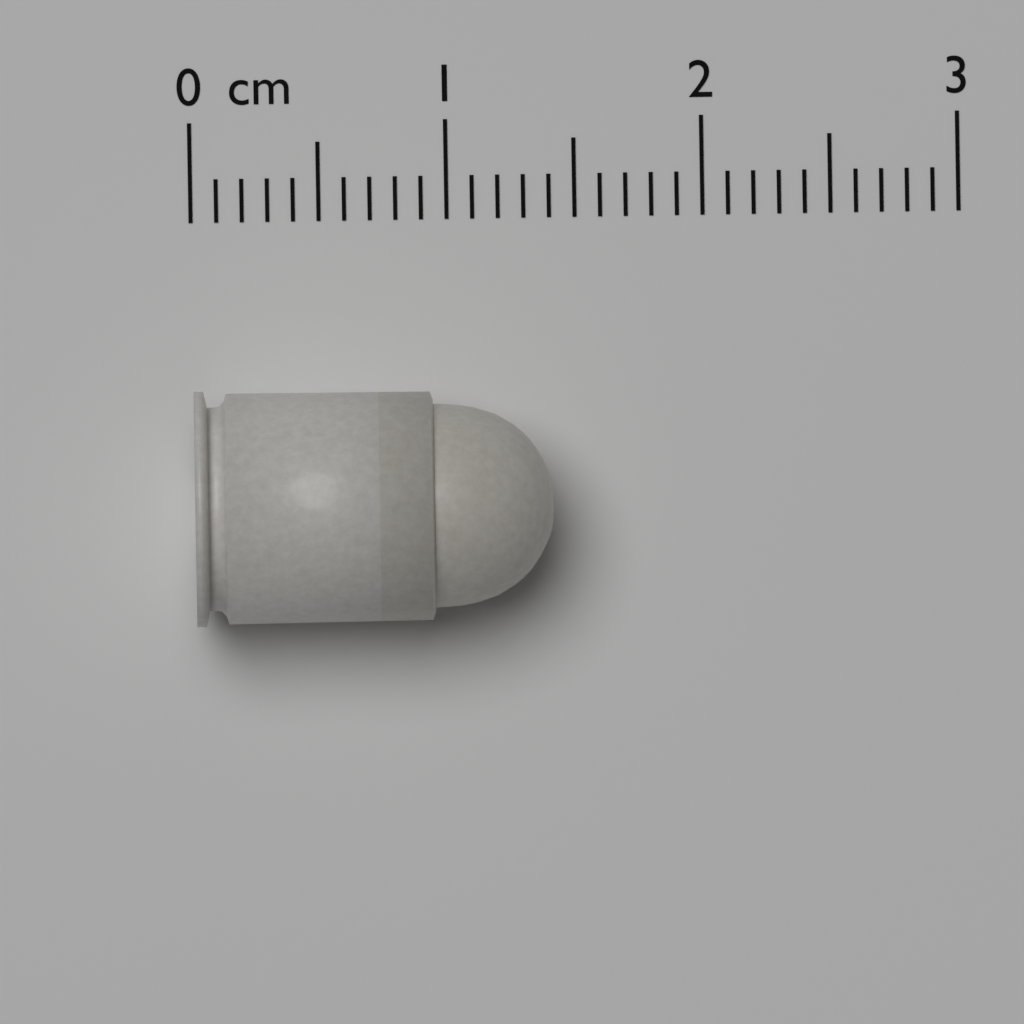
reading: 1.4 cm
